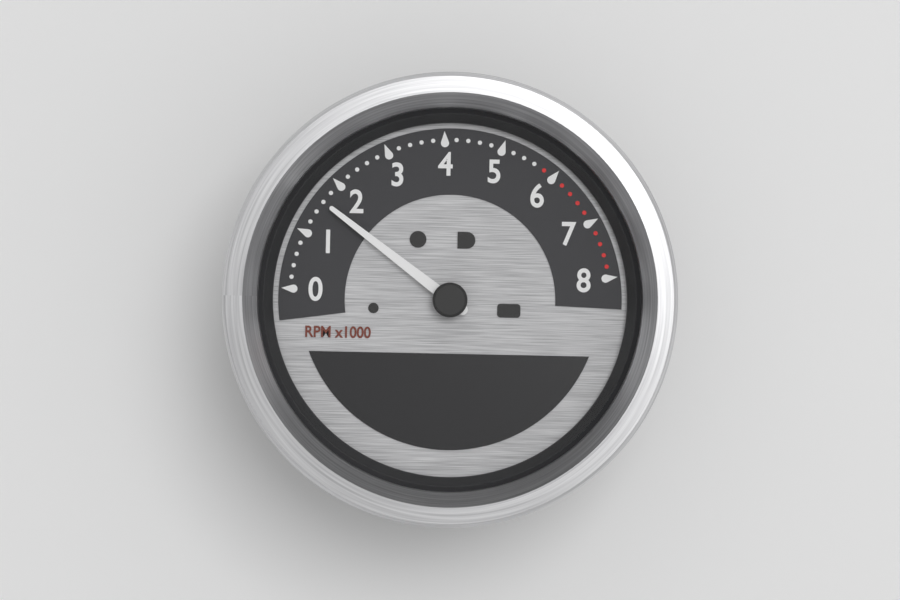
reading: 1600 RPM
